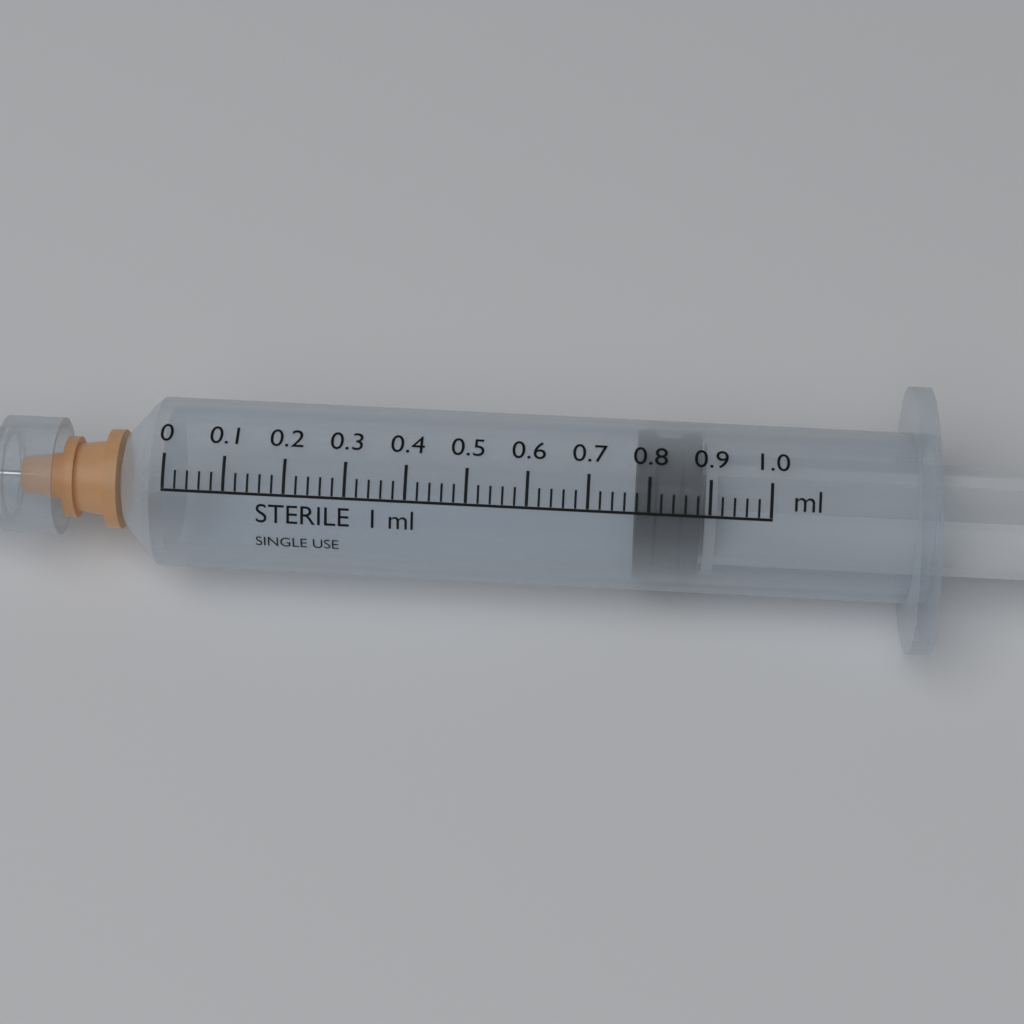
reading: 0.78 ml
